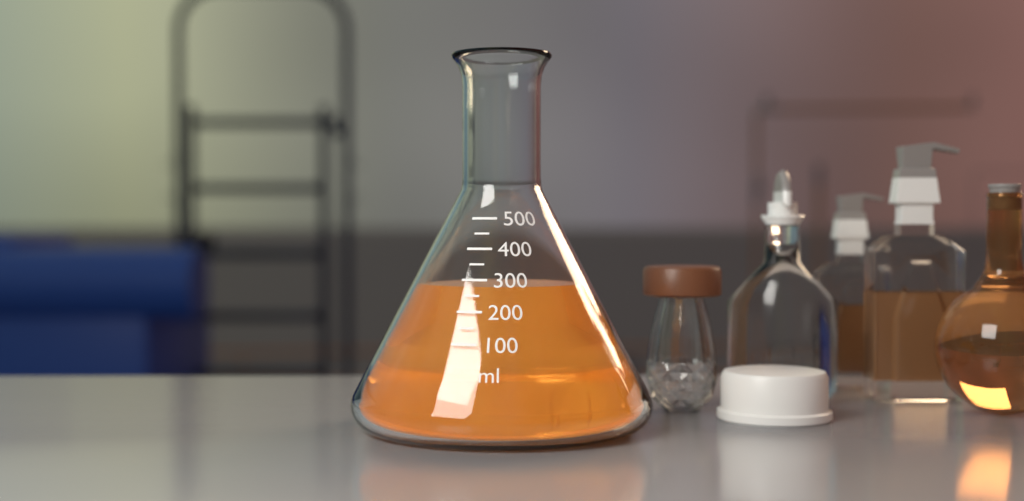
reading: 275 ml
